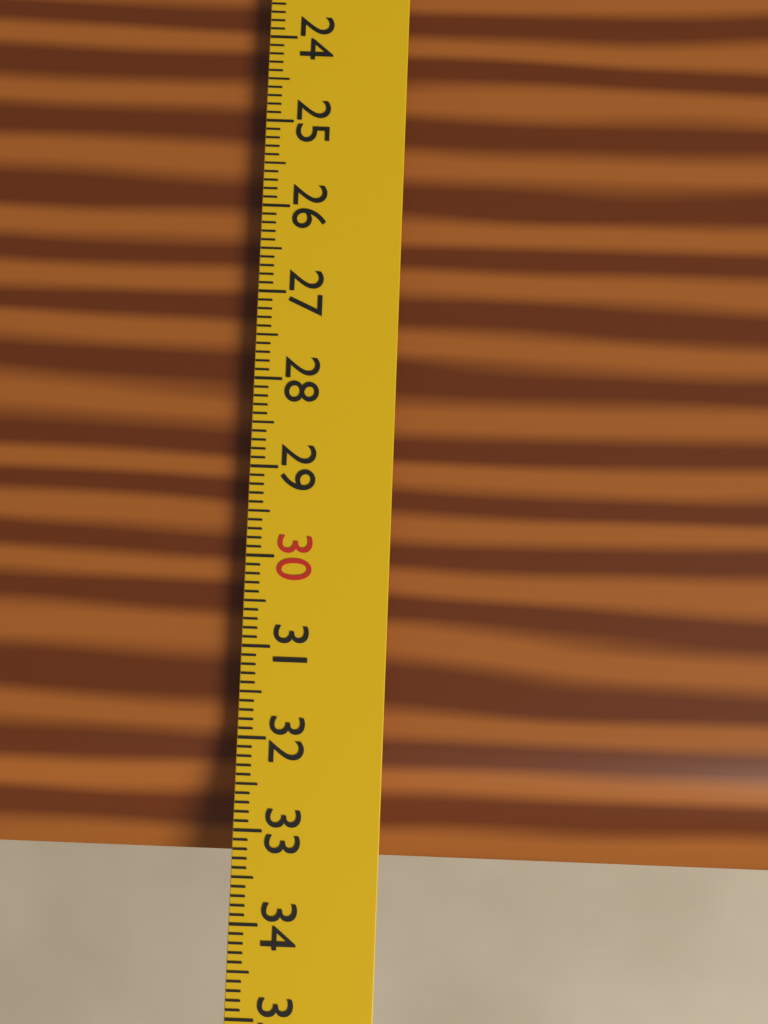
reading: 33.4 cm
